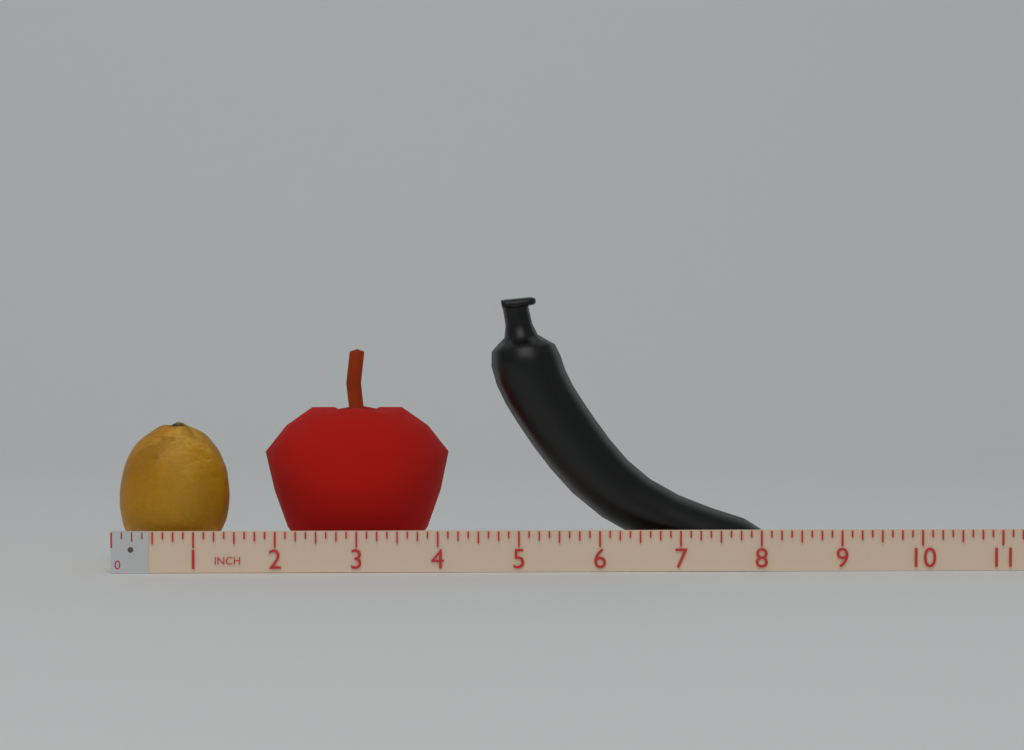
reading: 8.125 in
